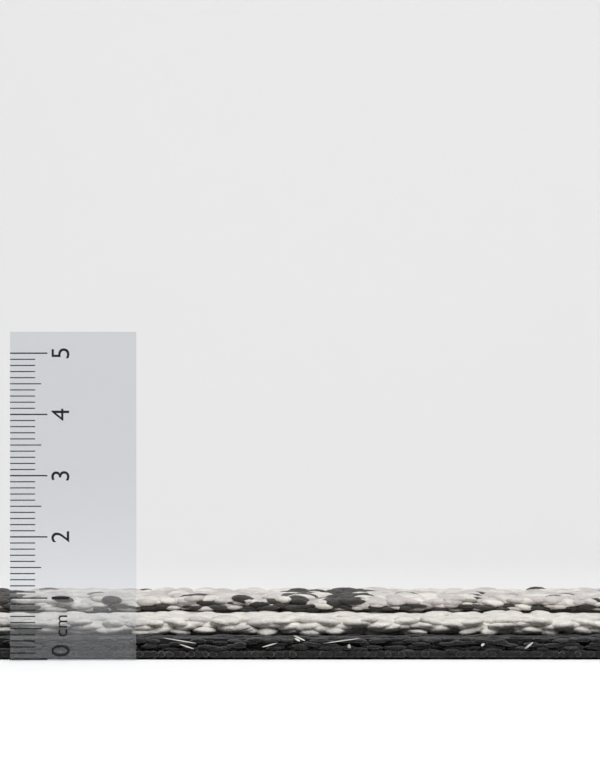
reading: 0.9 cm
